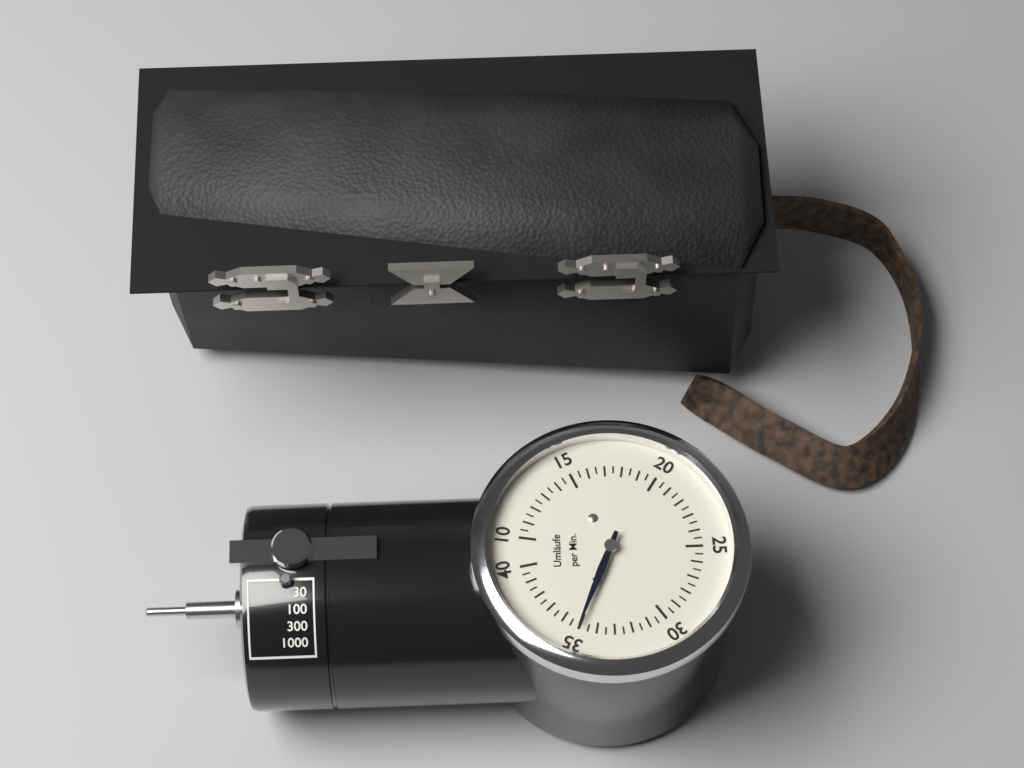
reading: 35.0 Umläufe per Min.
